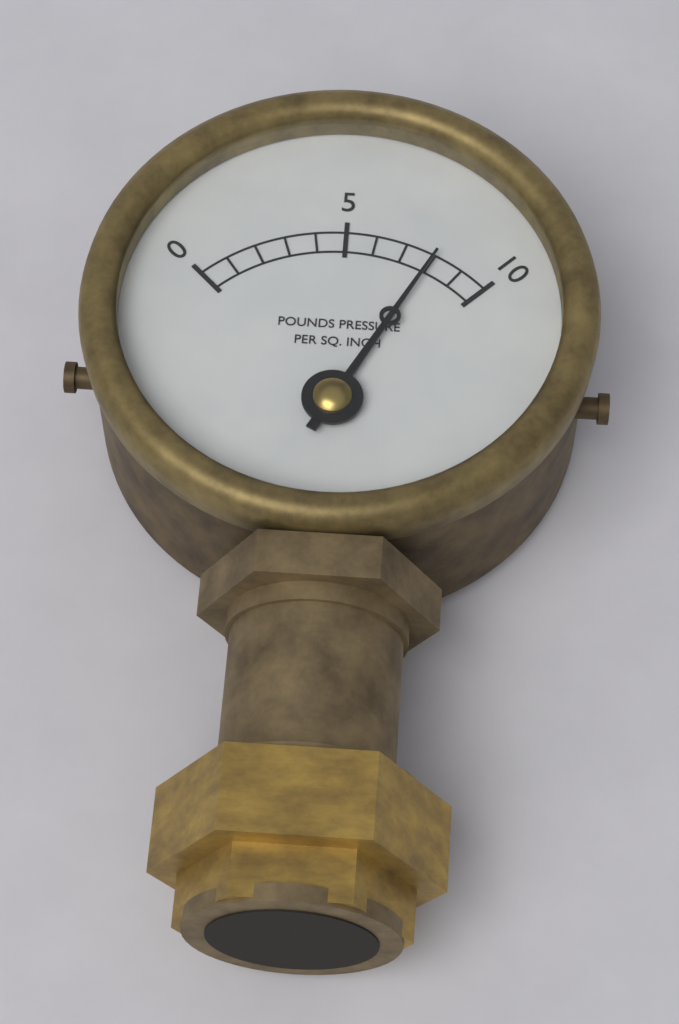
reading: 8 psi
